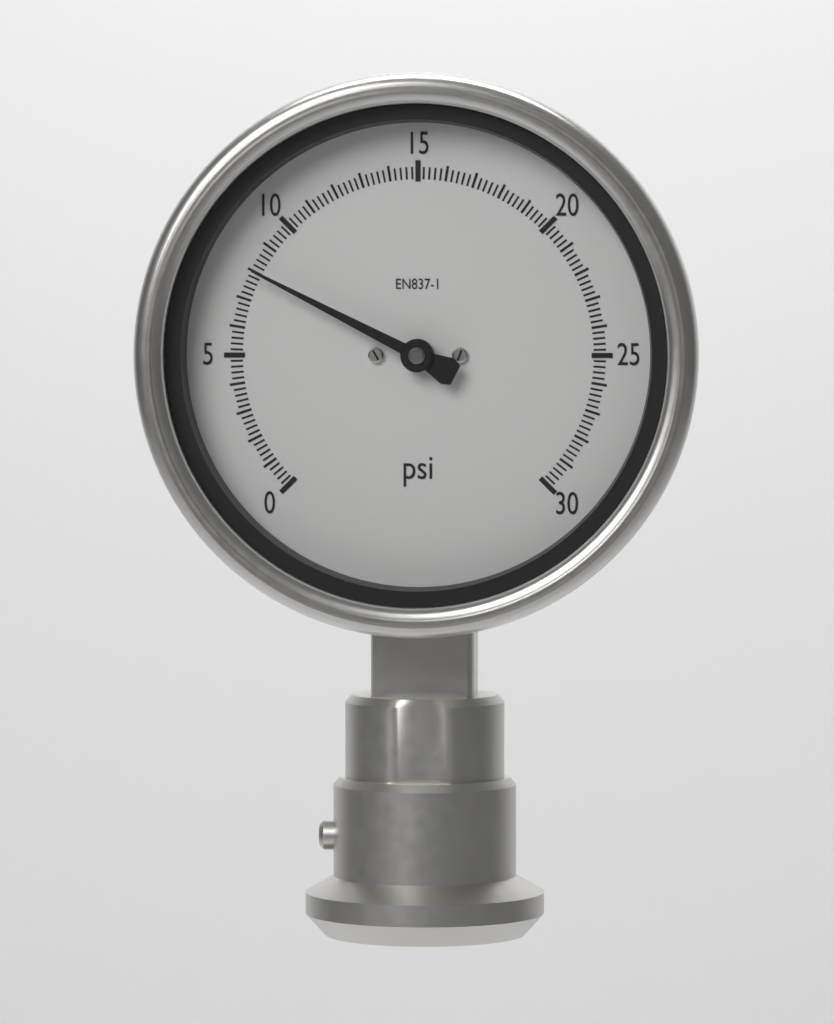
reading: 8.0 psi
